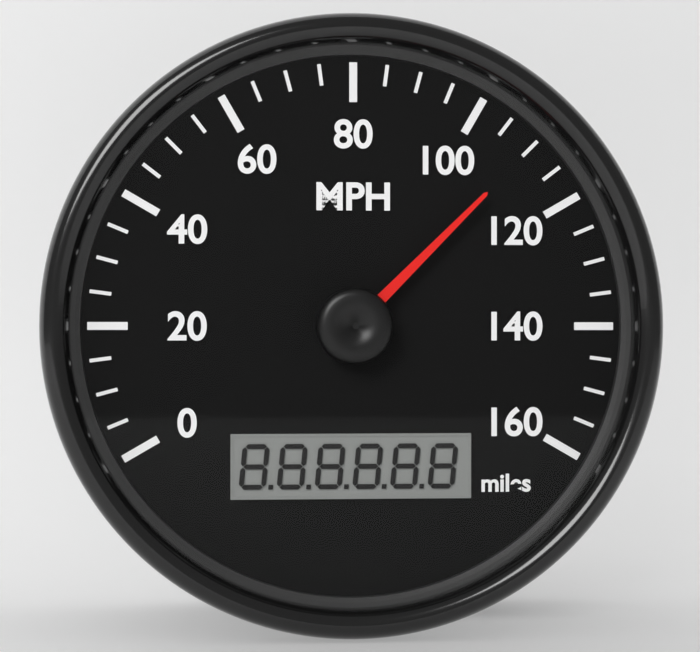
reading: 110 mph
